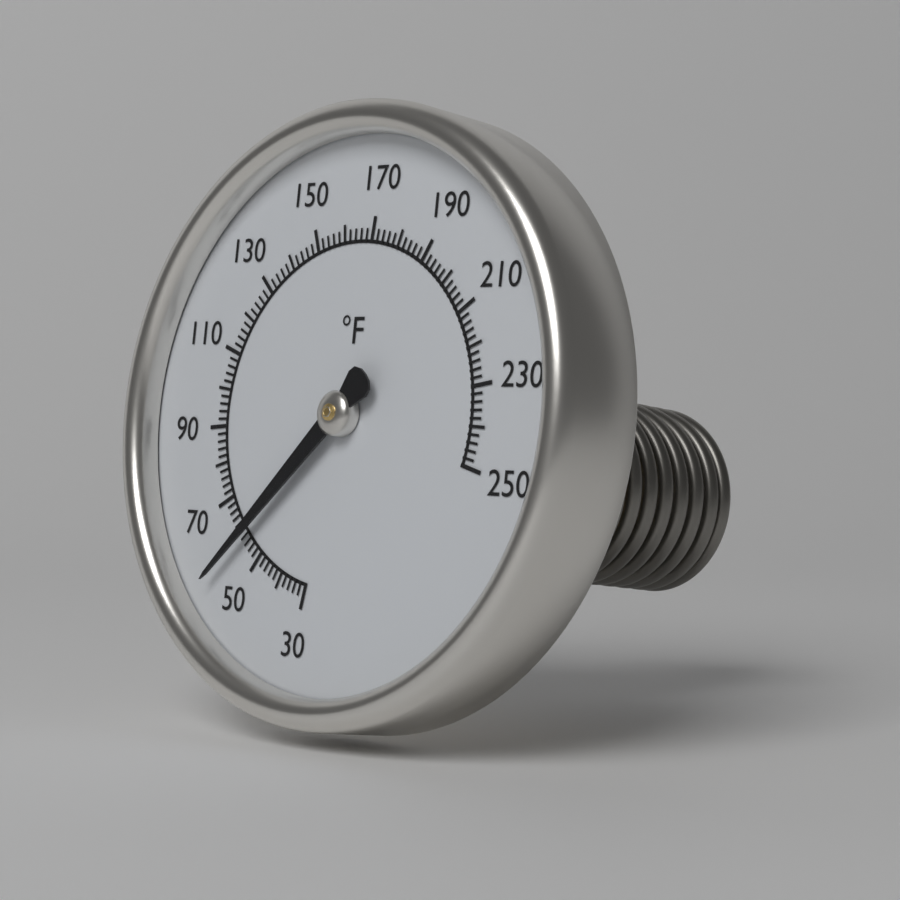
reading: 58 °F
